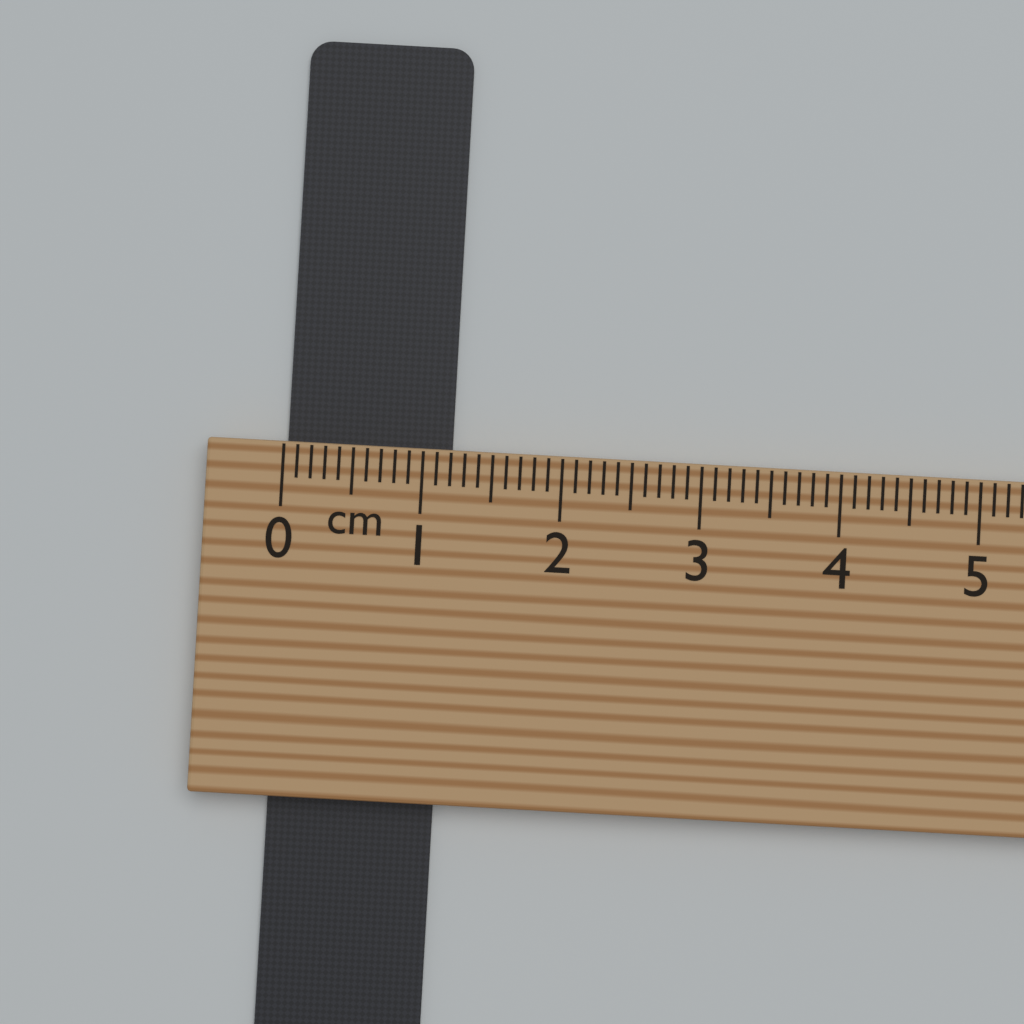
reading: 1.2 cm
